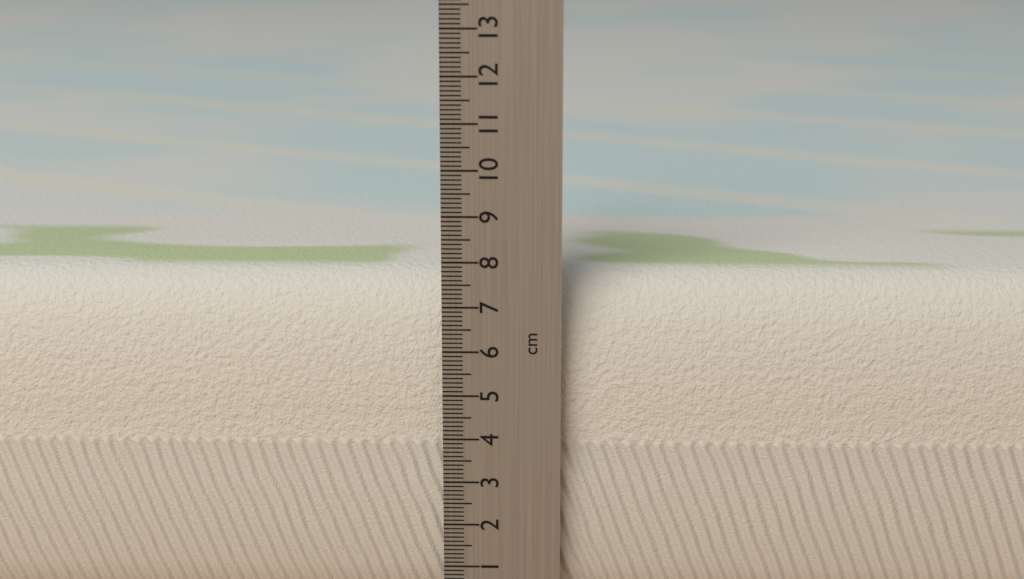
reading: 7.6 cm
